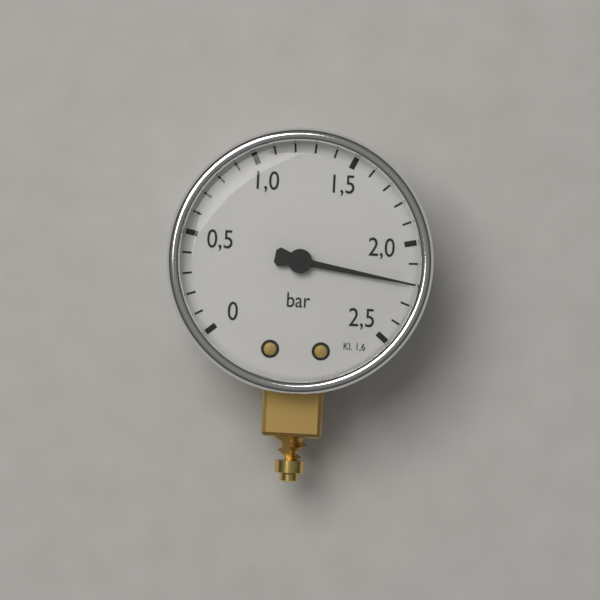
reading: 2.2 bar
